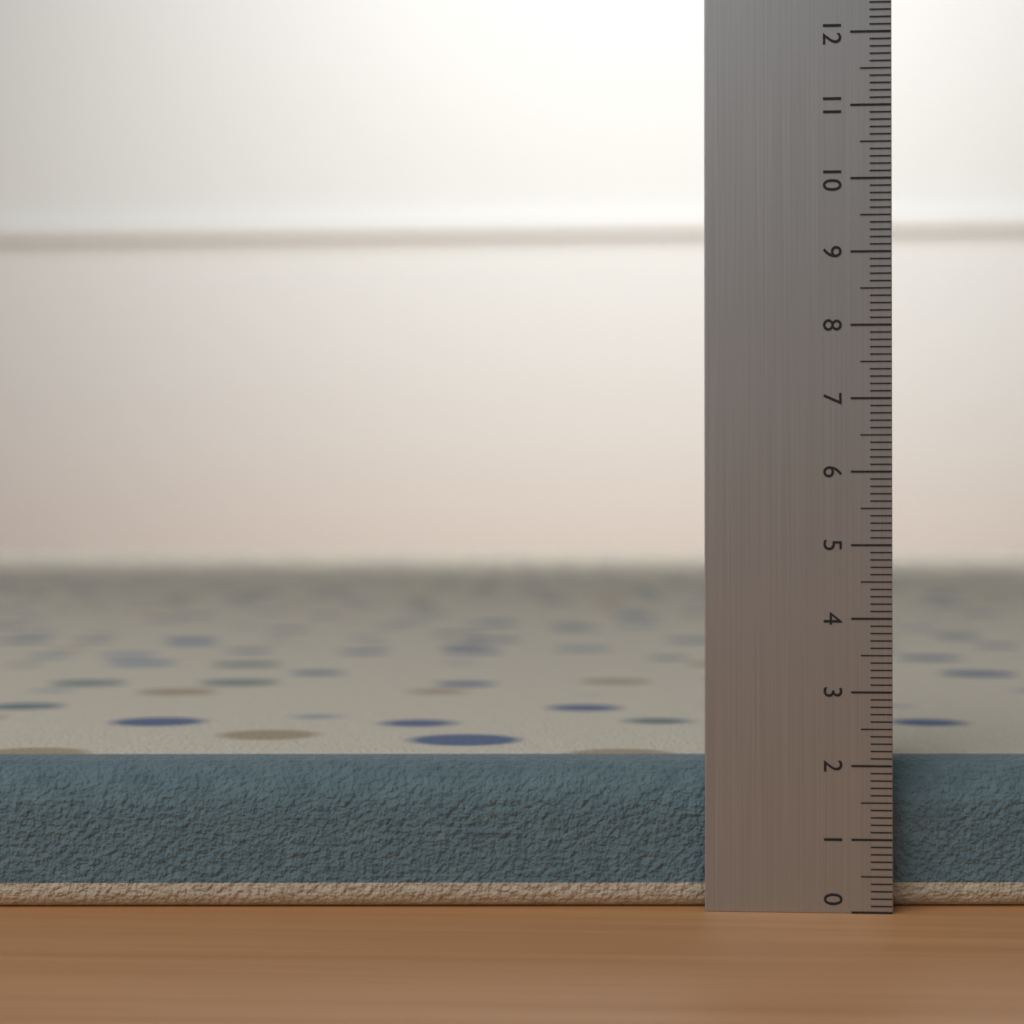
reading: 2.0 (no unit)
